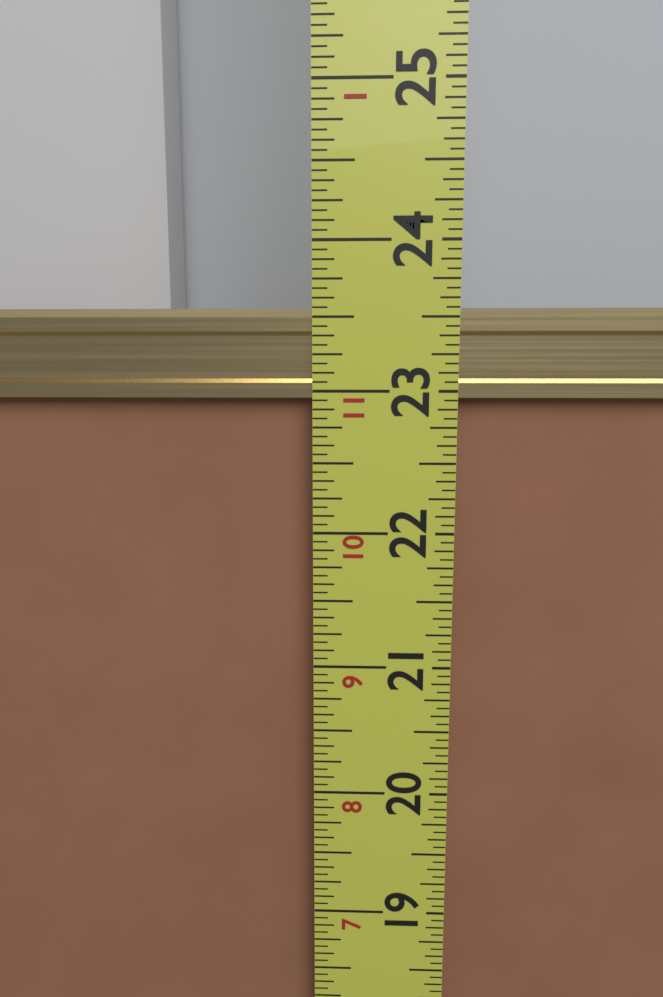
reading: 23.5625 in
